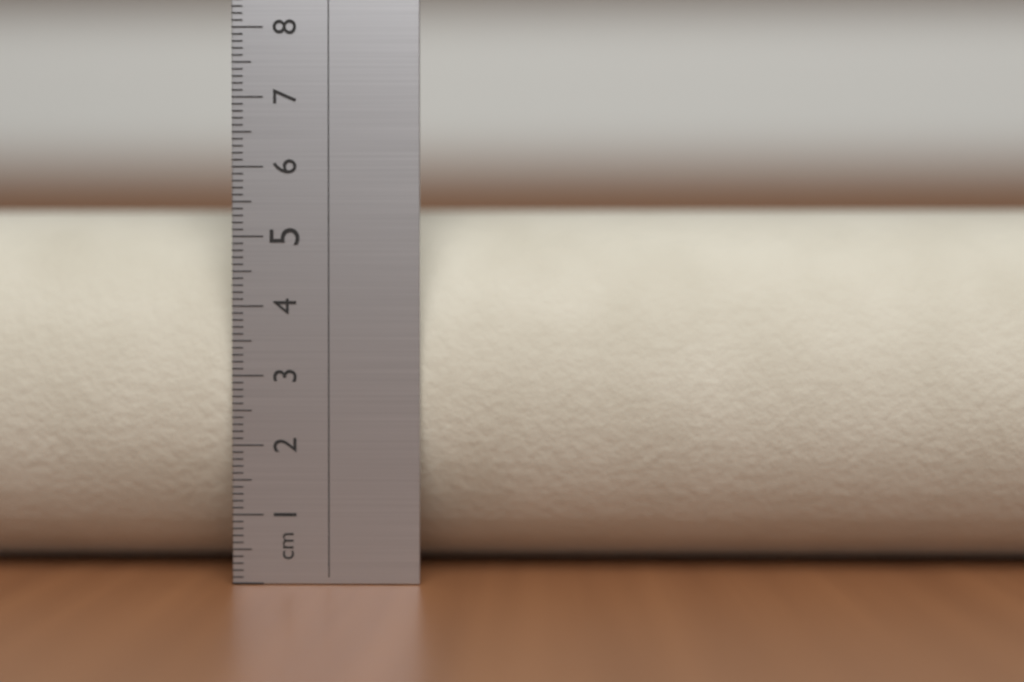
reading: 5.6 cm
